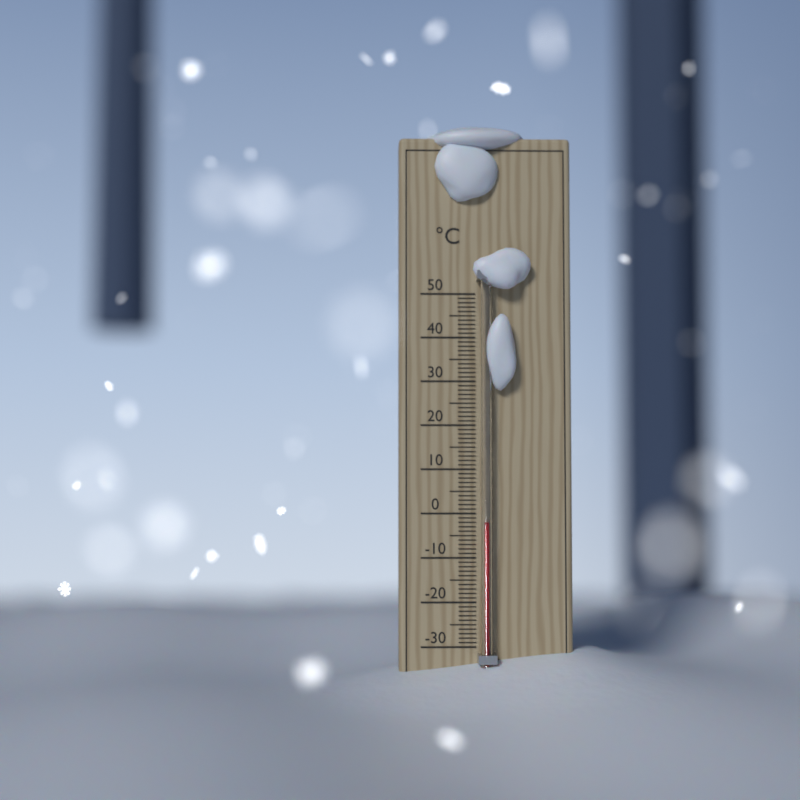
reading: -2 °C
